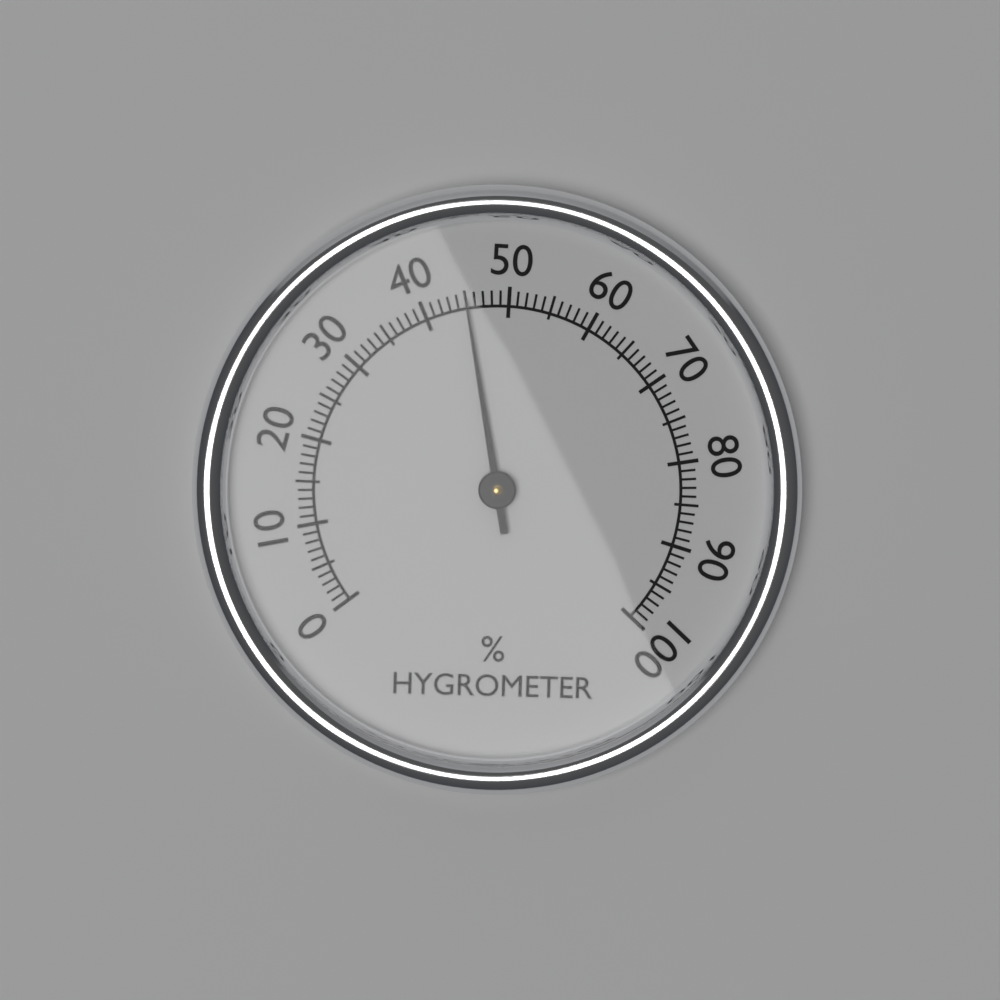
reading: 45 %
